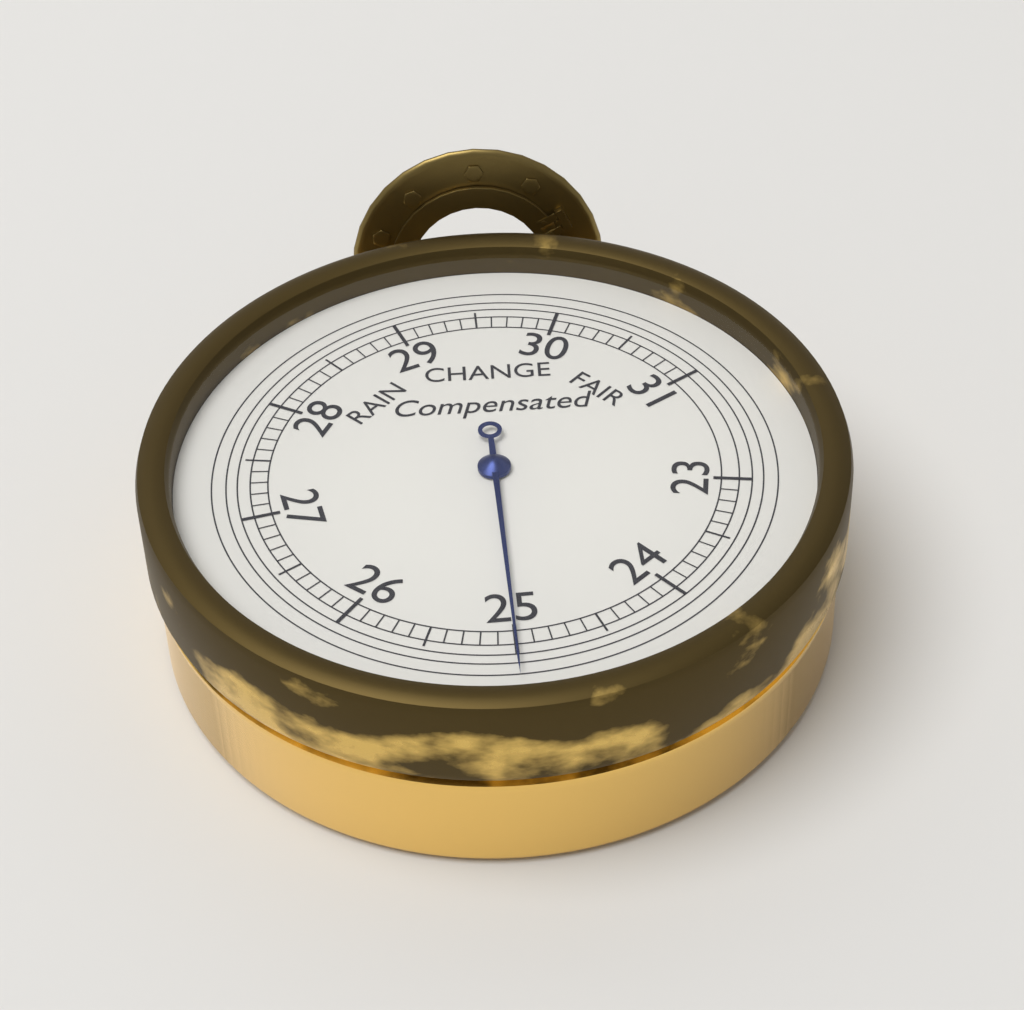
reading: 25.0 inHg
